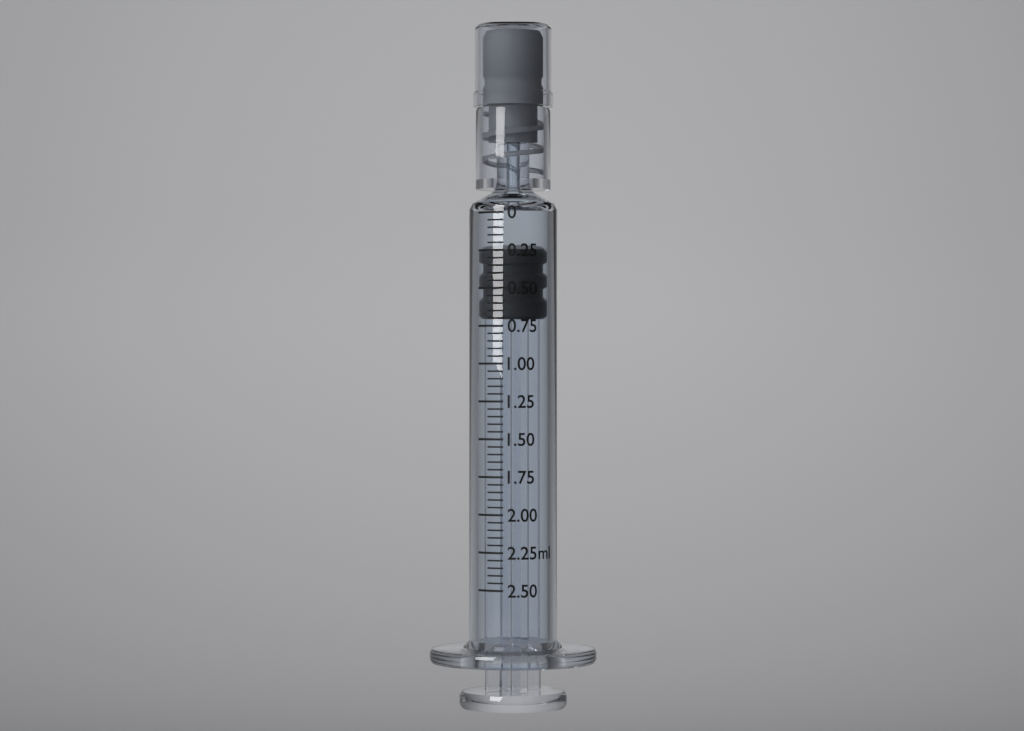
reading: 0.25 ml
